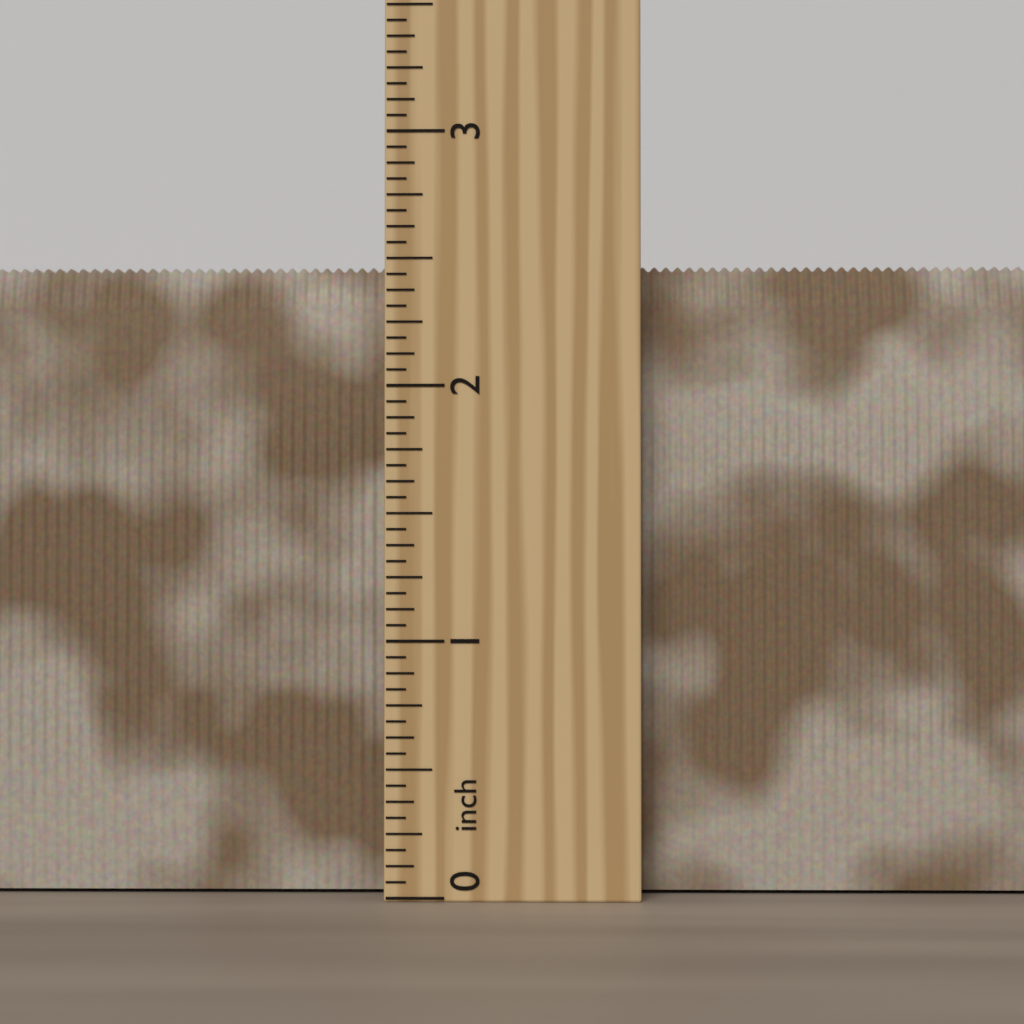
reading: 2.5000 inch
